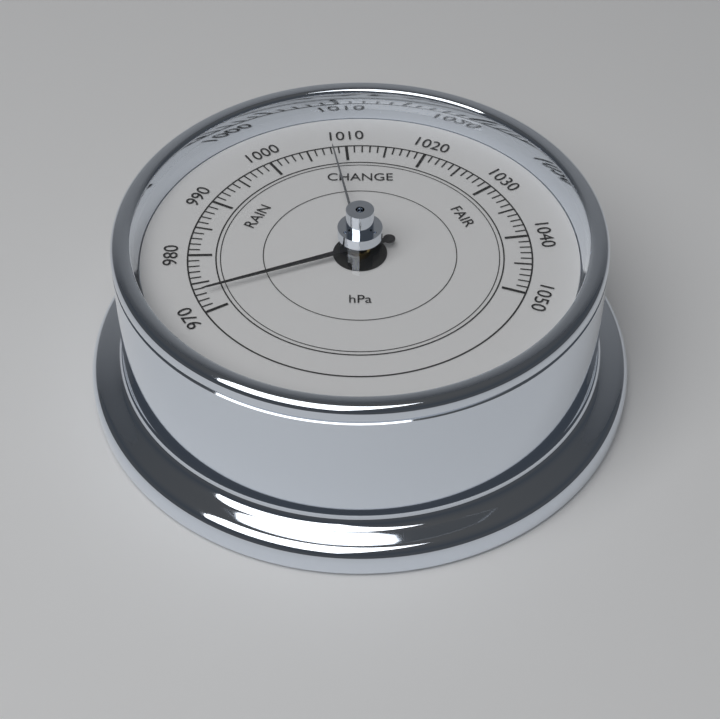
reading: 973 hPa
